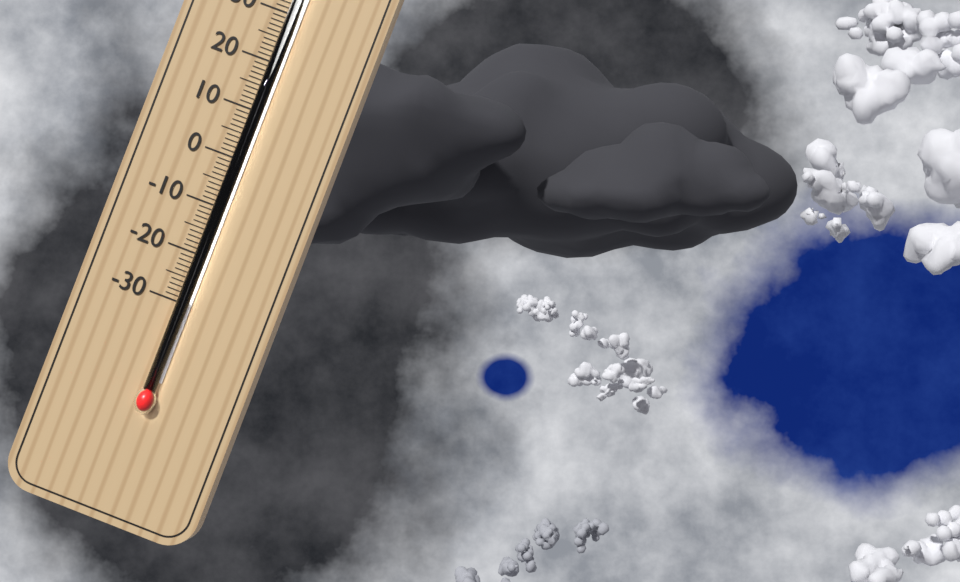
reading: -29 °C
